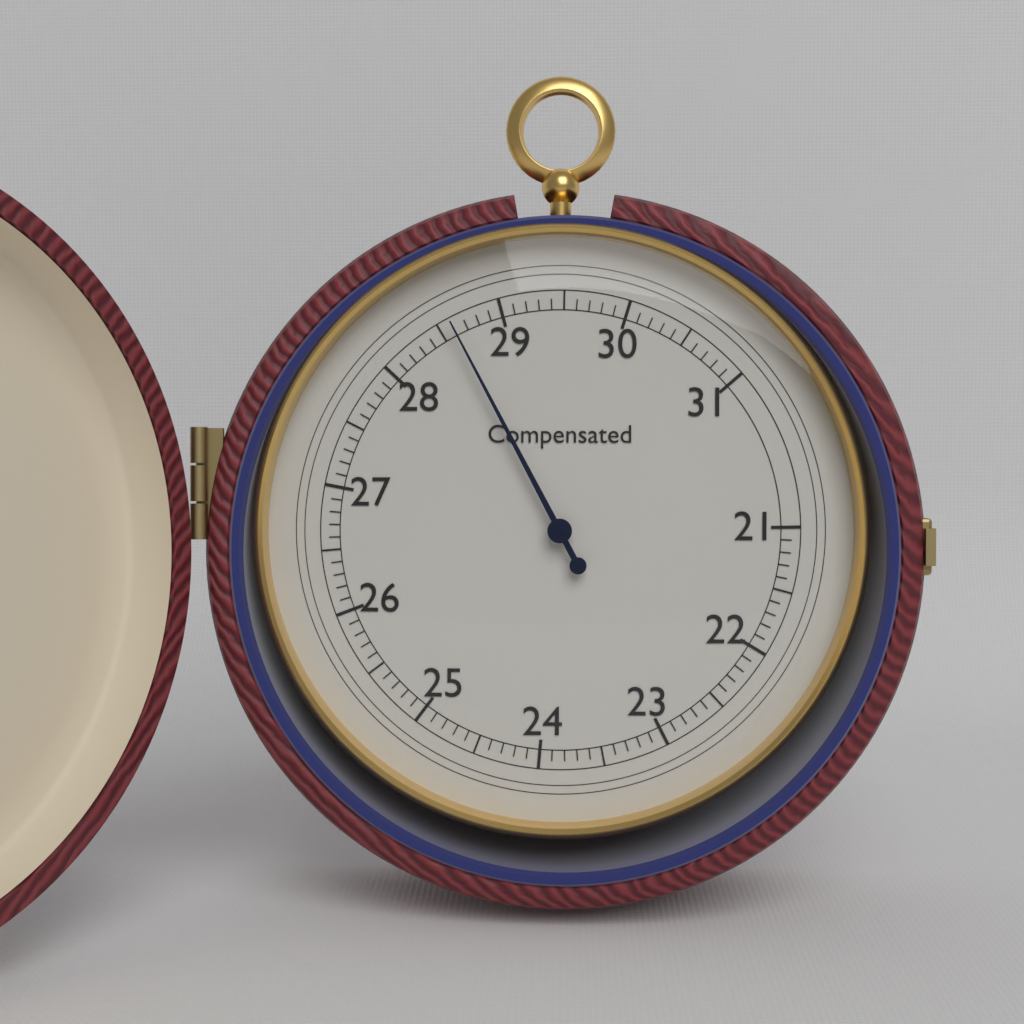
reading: 28.6 (no unit)
